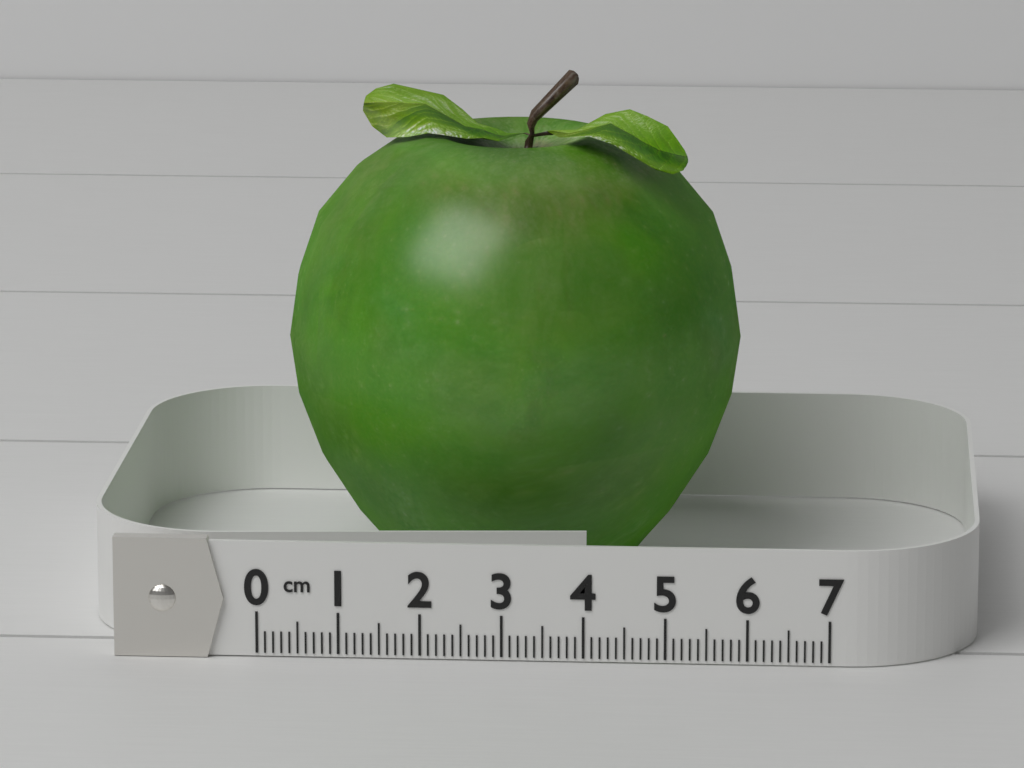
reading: 5.8 cm
